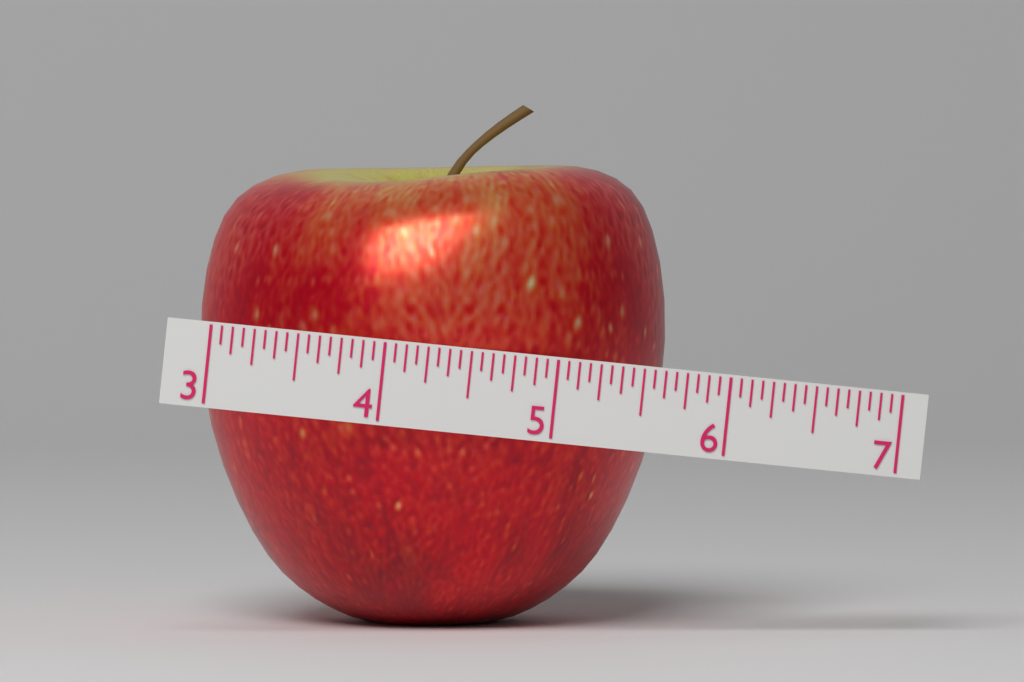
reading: 5.7500 (no unit)
